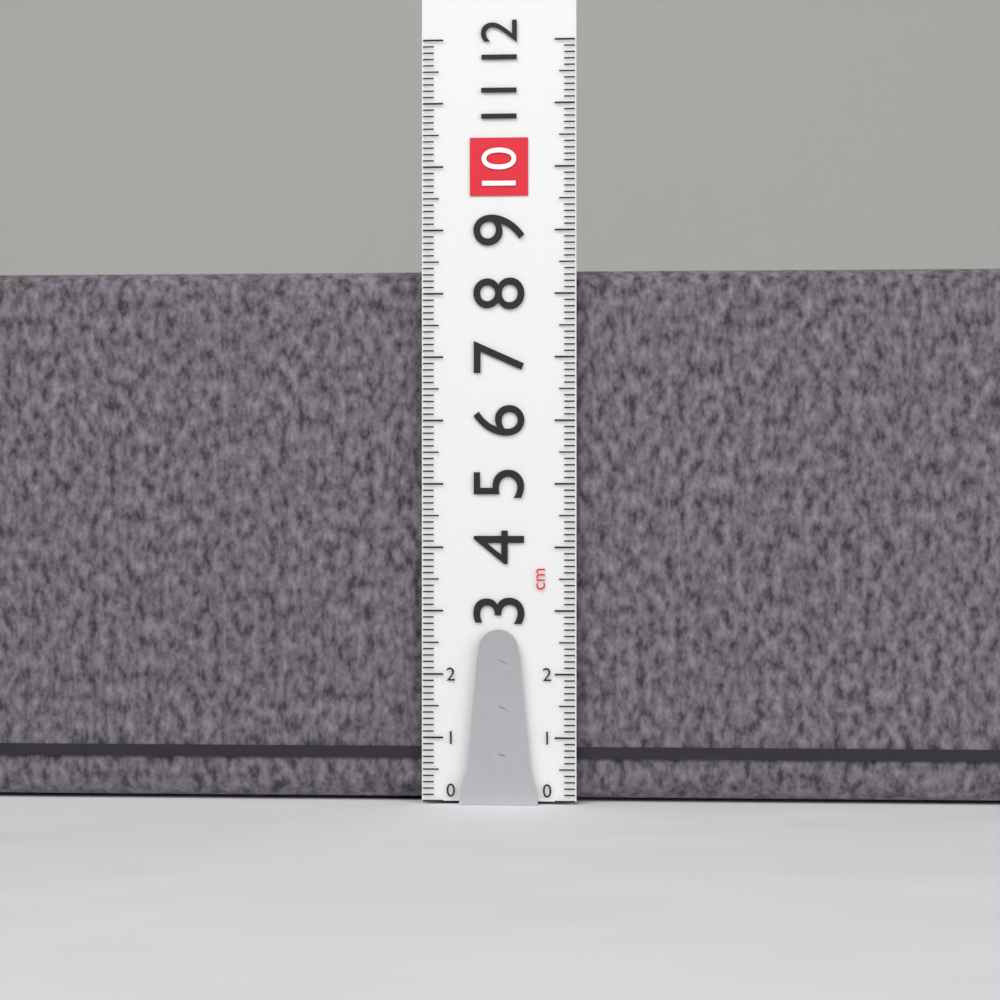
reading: 8.4 cm
